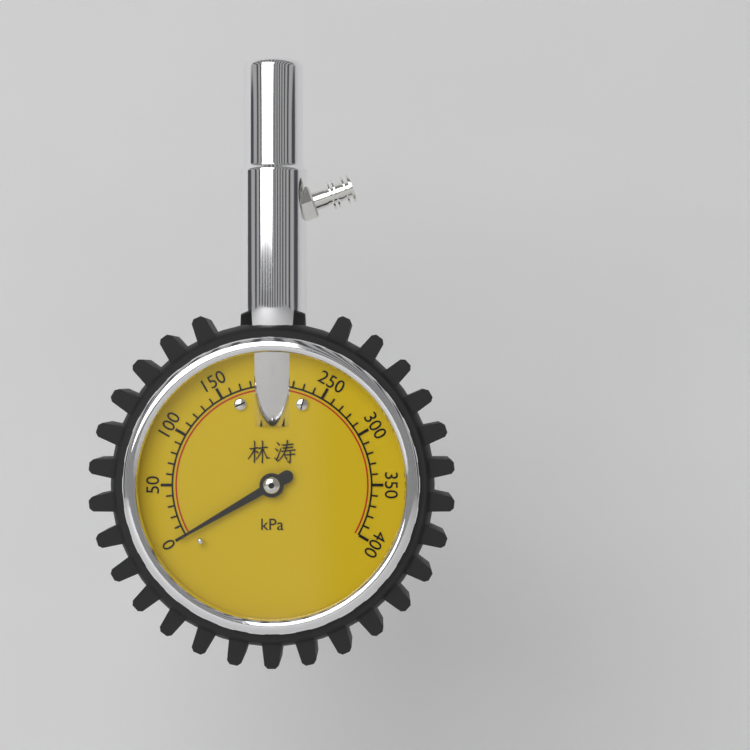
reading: 0 kPa
